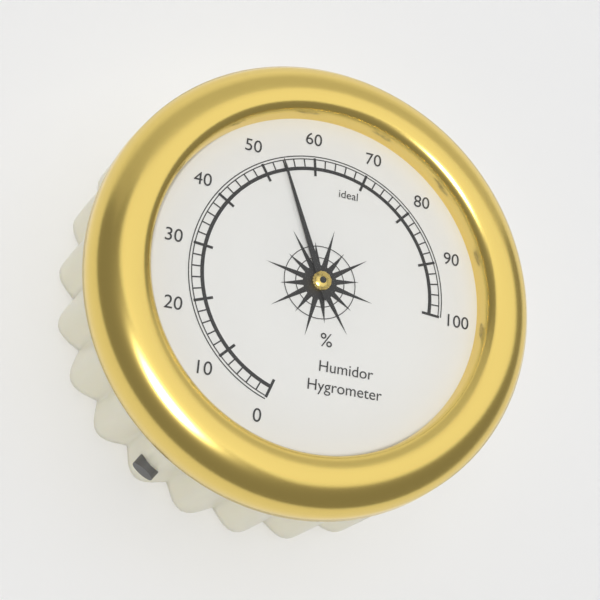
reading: 54 %
